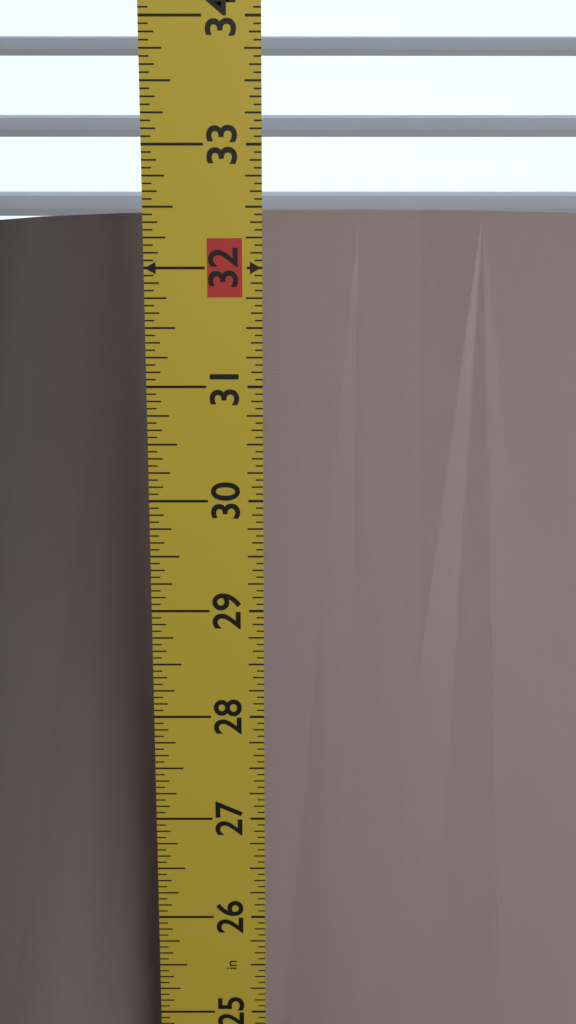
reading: 32.5625 in
